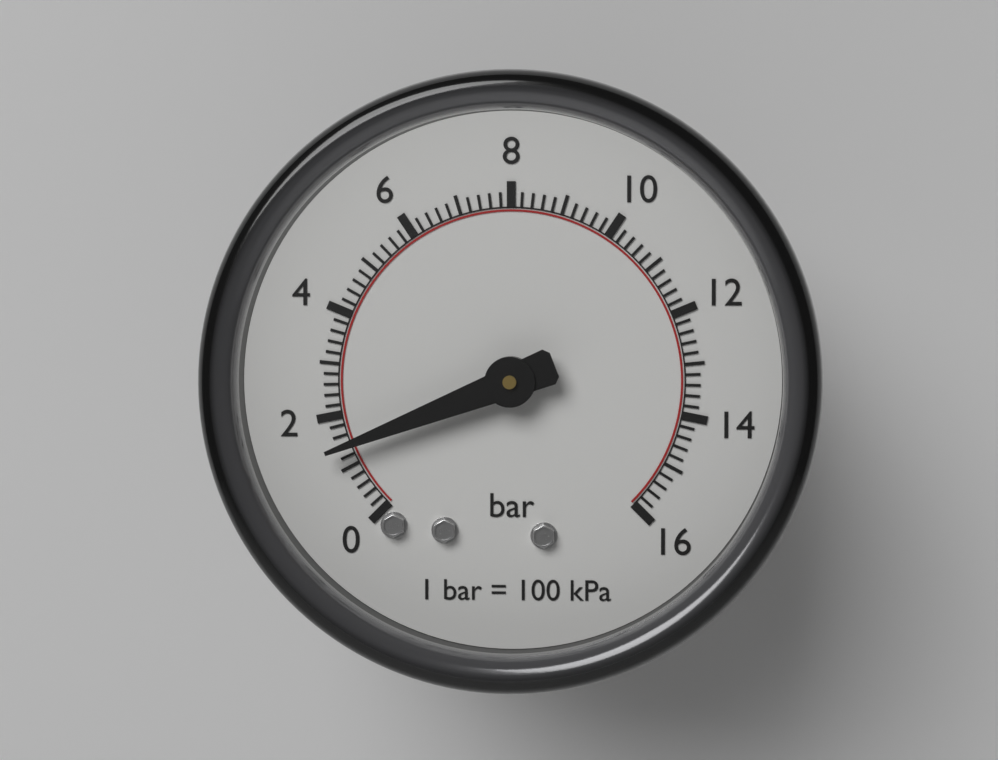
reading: 1.4 bar
